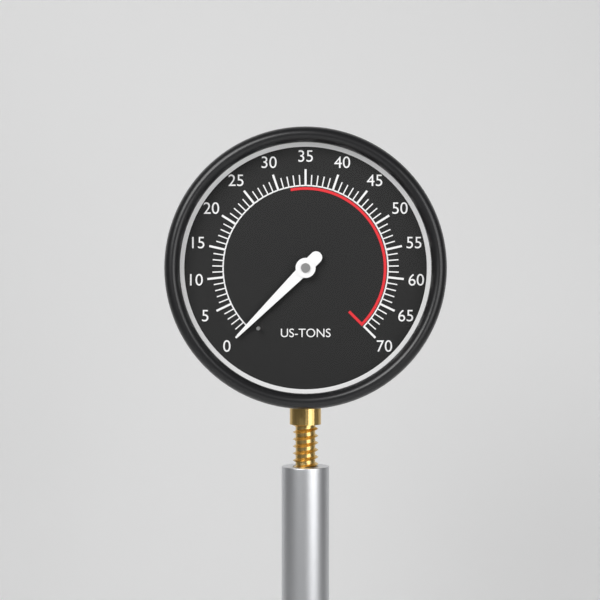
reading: 0 US-TONS
